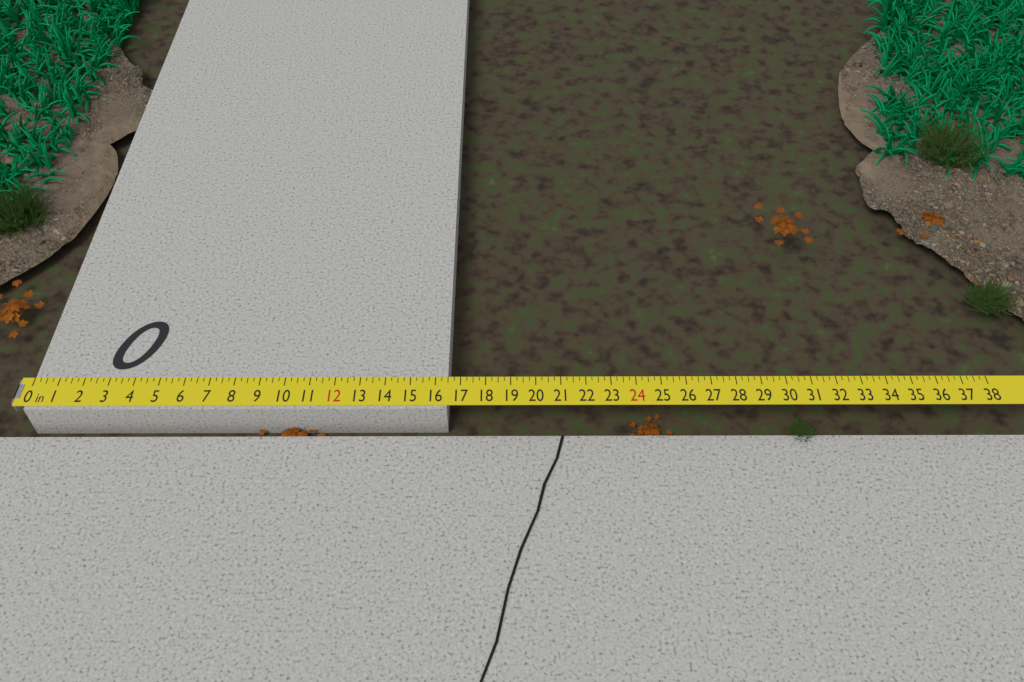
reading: 16.50 in
